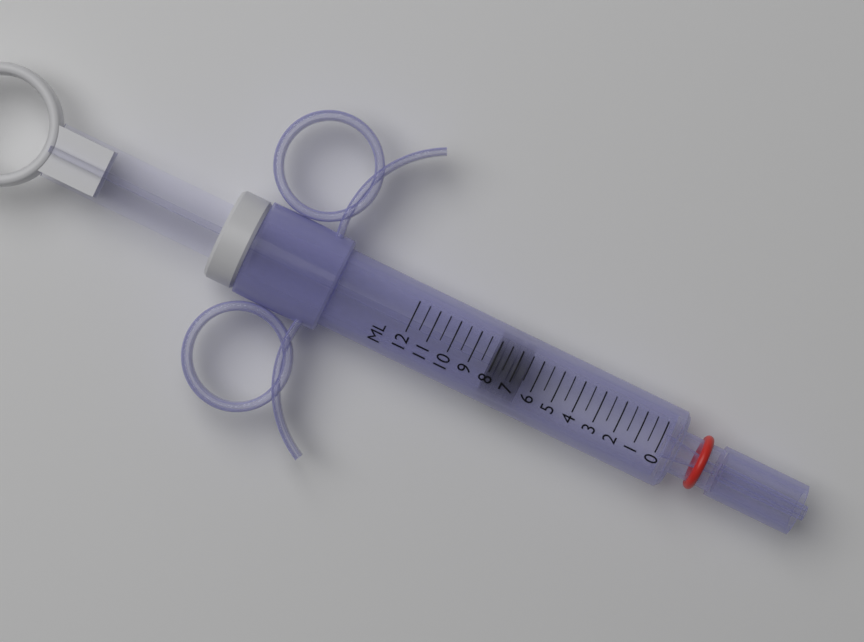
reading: 6.5 ml
